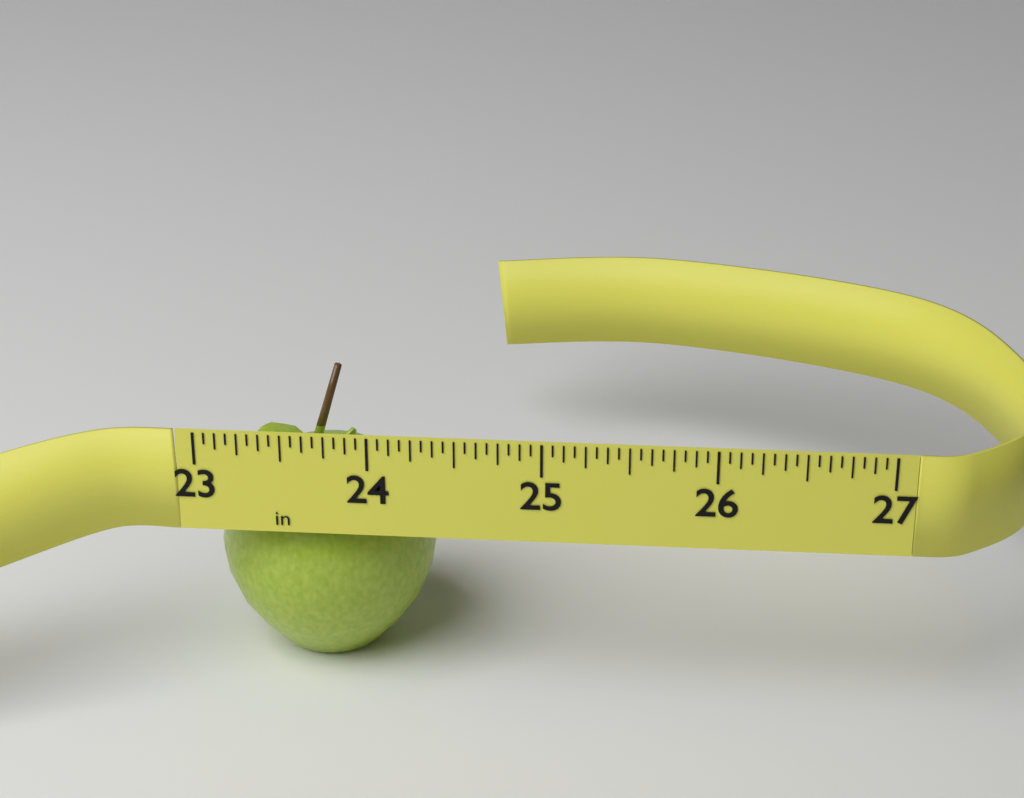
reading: 24.3125 in
